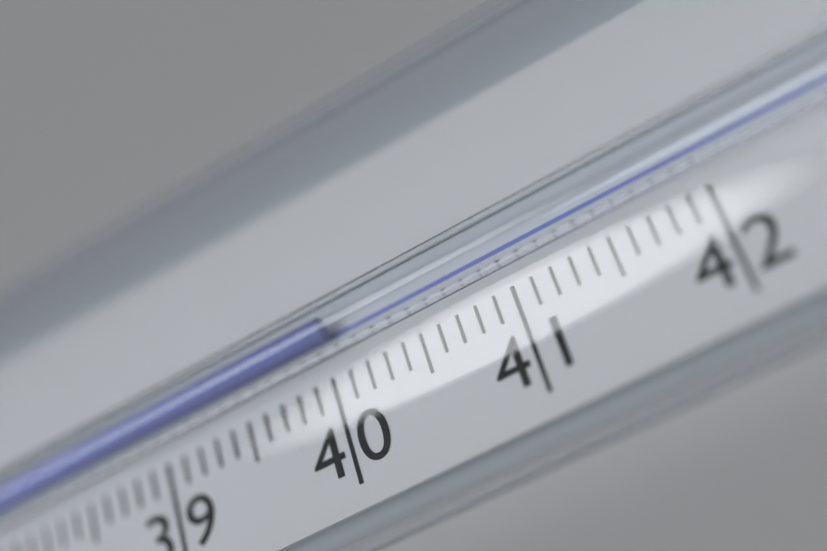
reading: 40.1 °C
